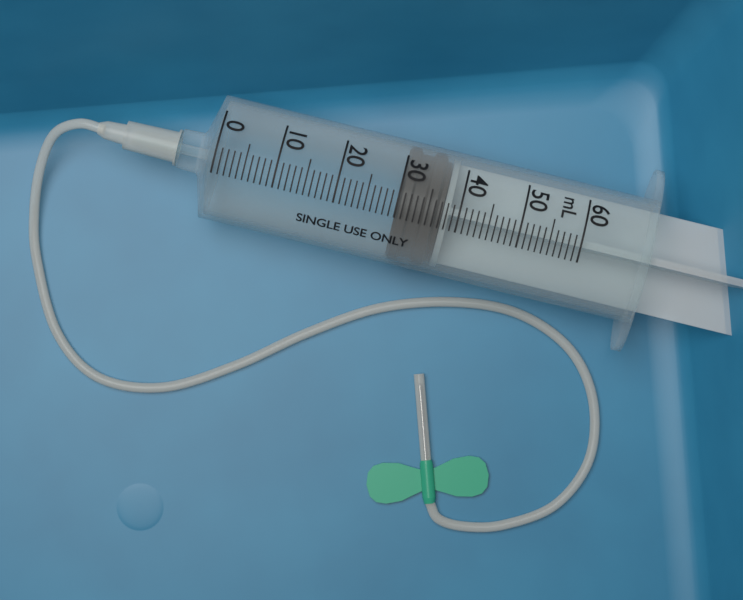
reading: 30 mL
